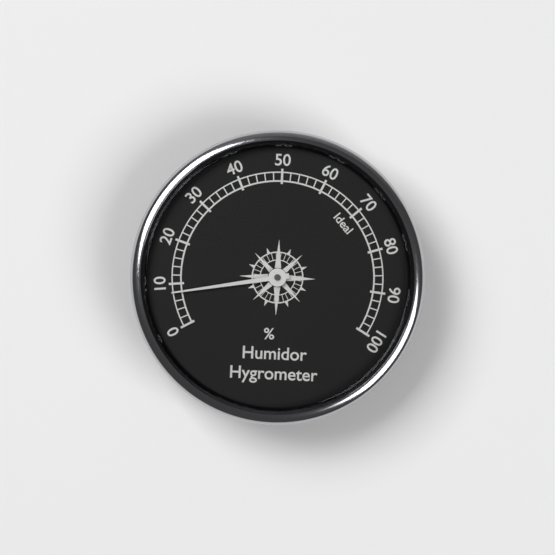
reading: 8 %
